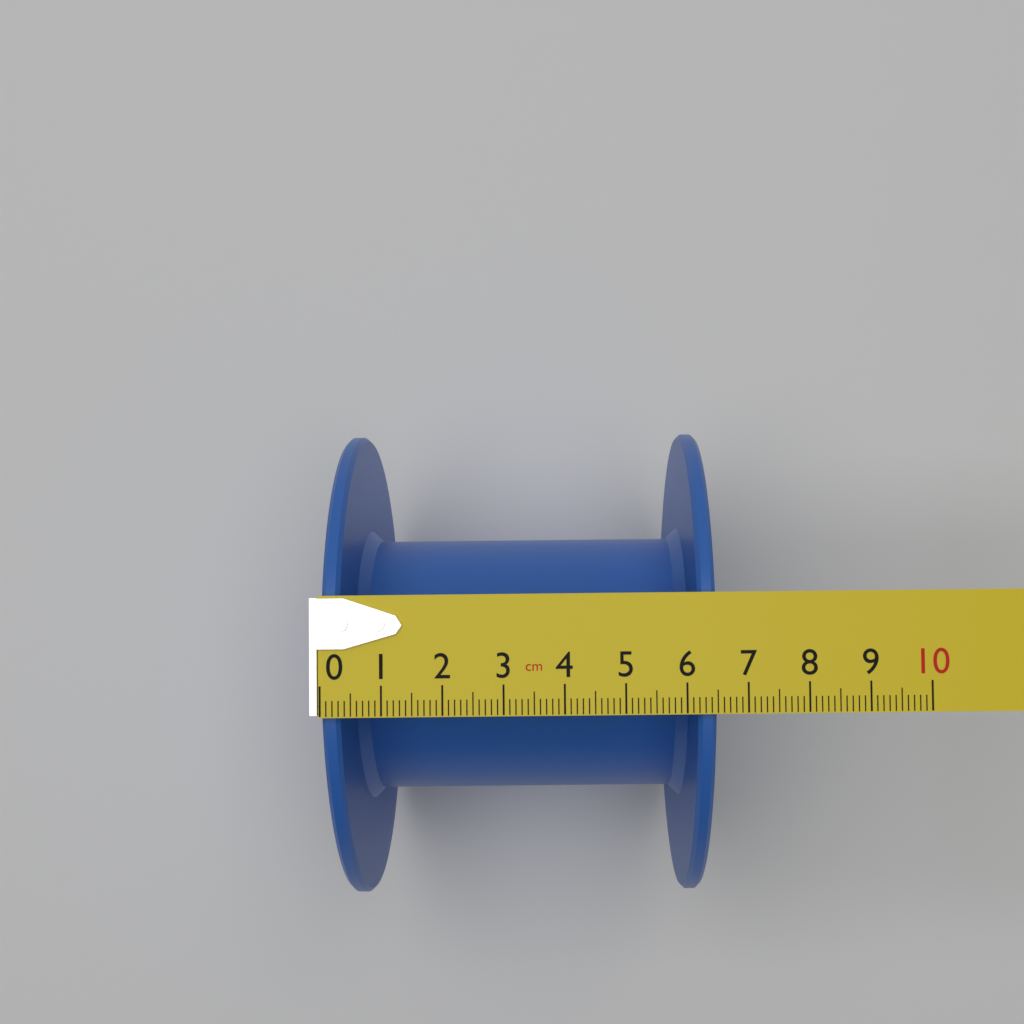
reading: 6.5 cm
